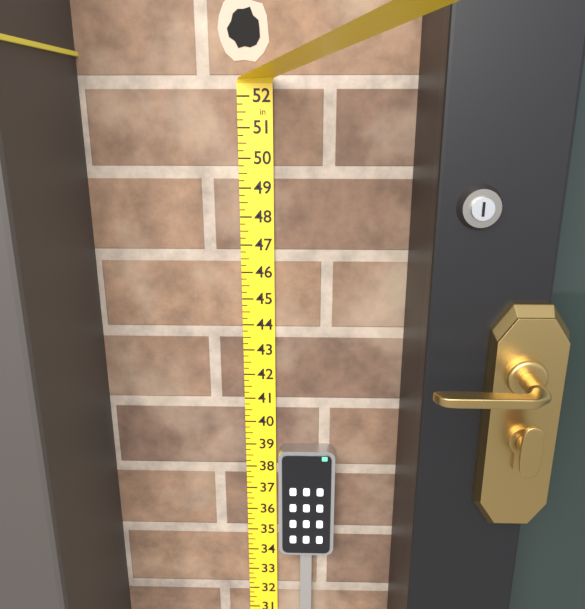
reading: 39.00 in
